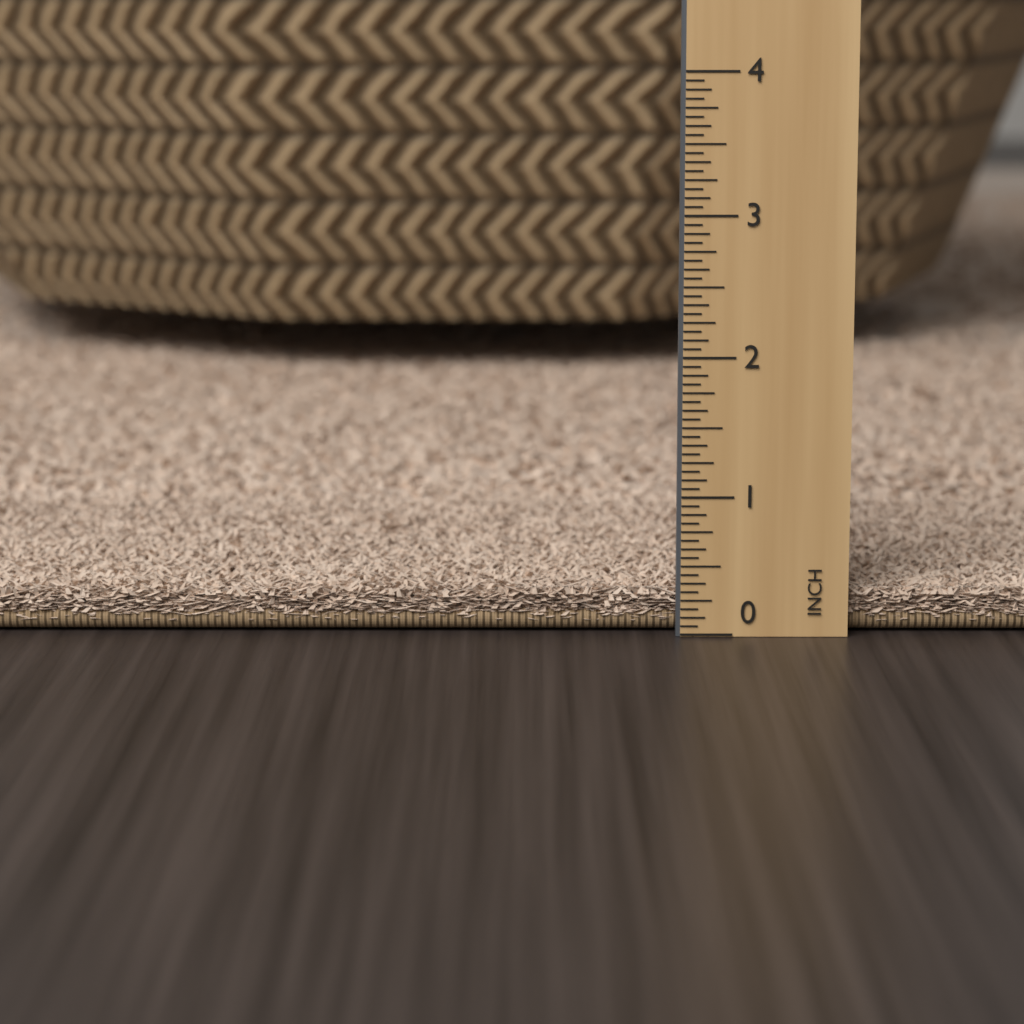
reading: 0.3125 in
